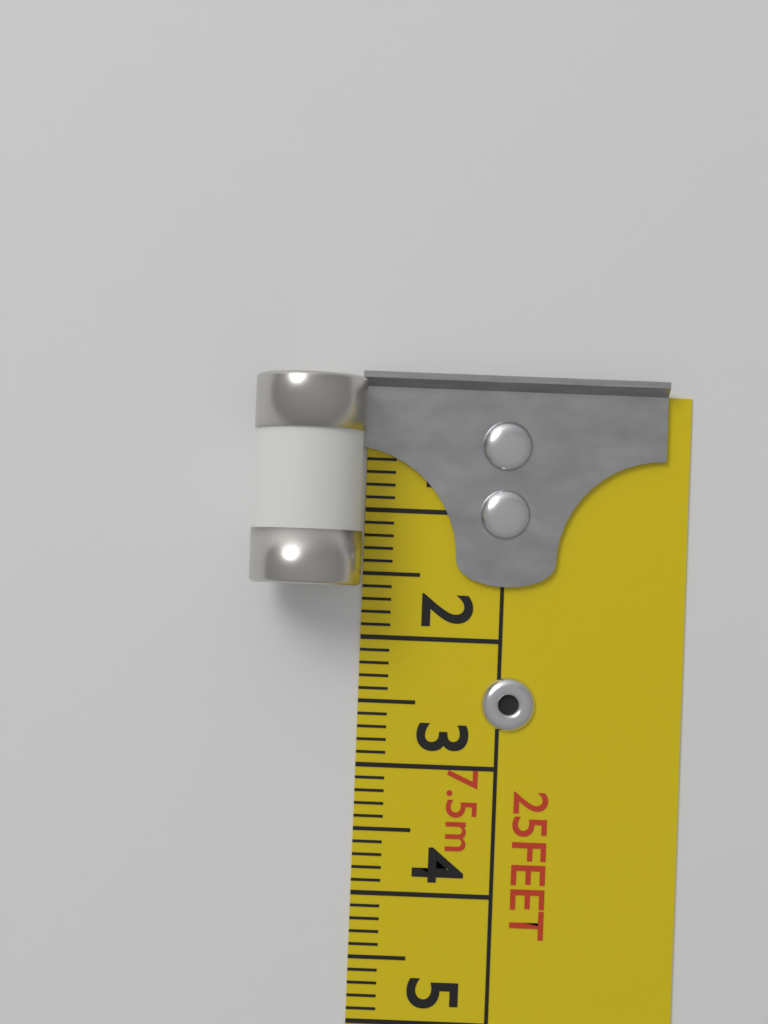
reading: 1.6 cm
